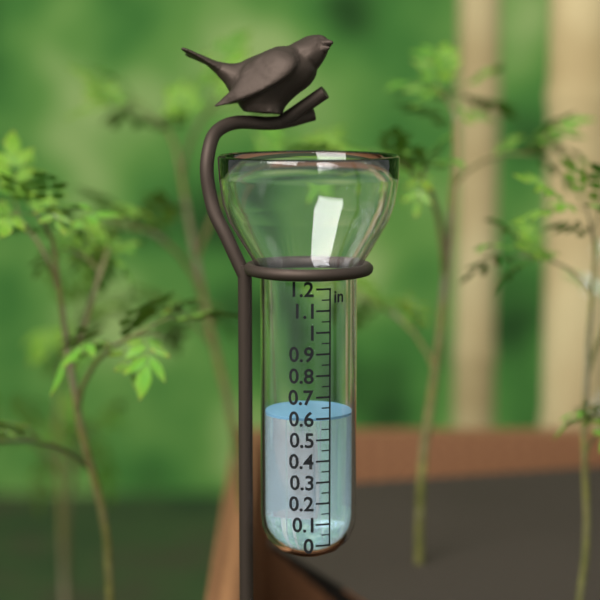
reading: 0.60 in
